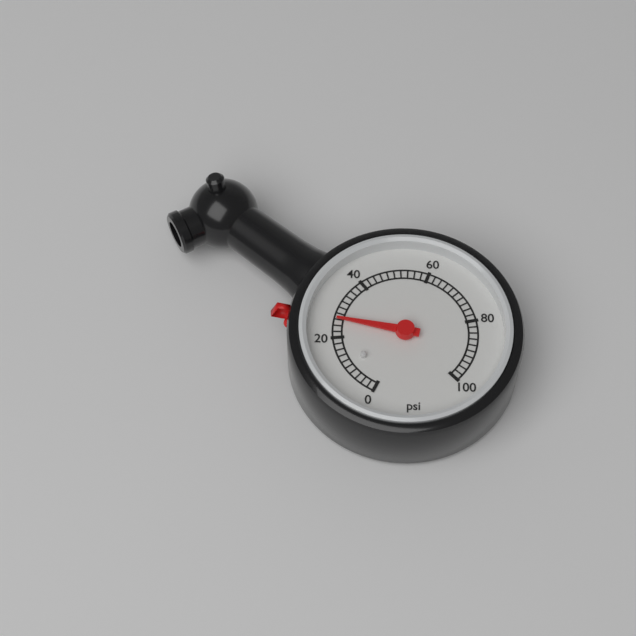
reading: 26 psi
